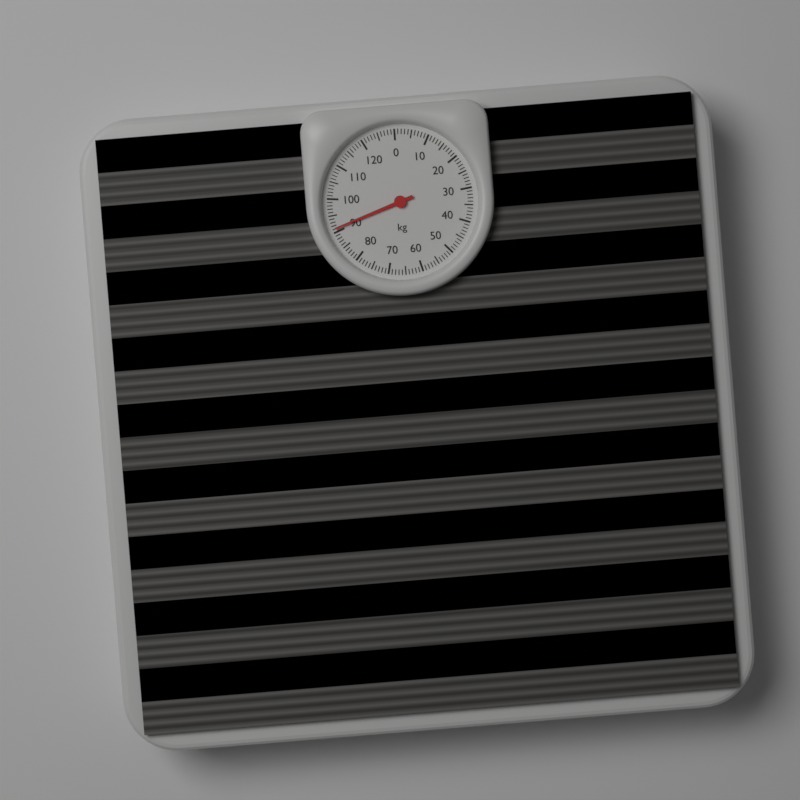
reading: 91 kg
